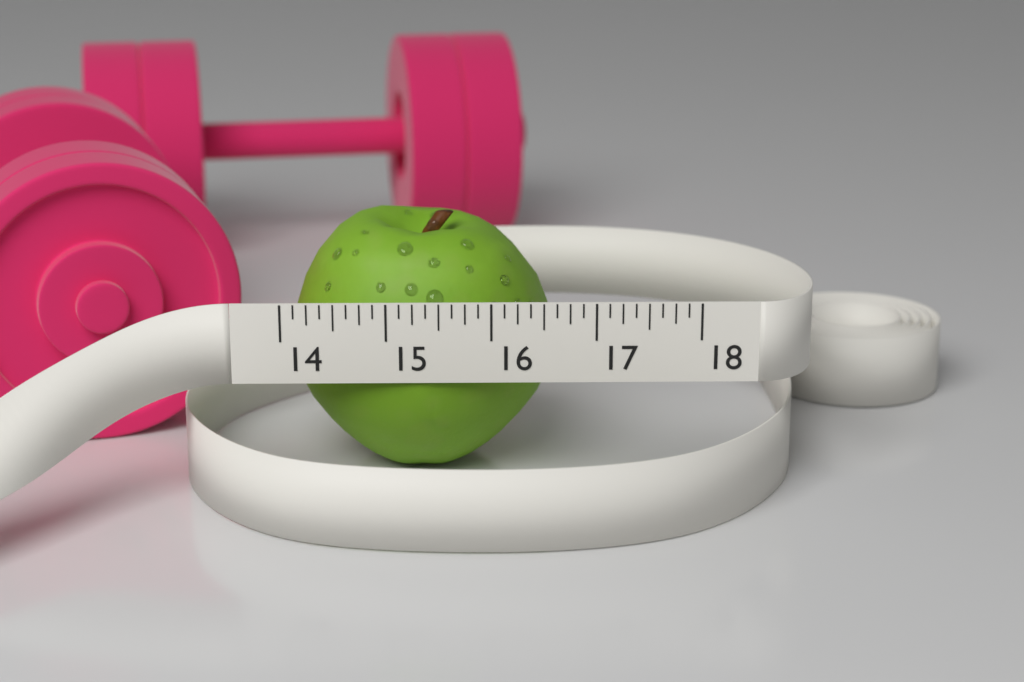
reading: 16.625 (no unit)
